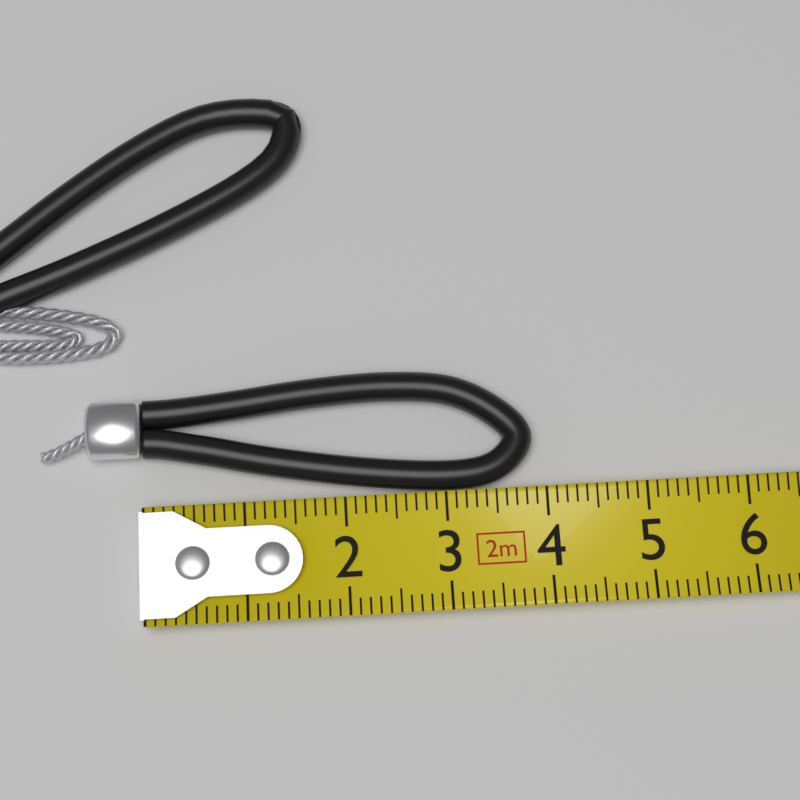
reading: 3.9 cm
